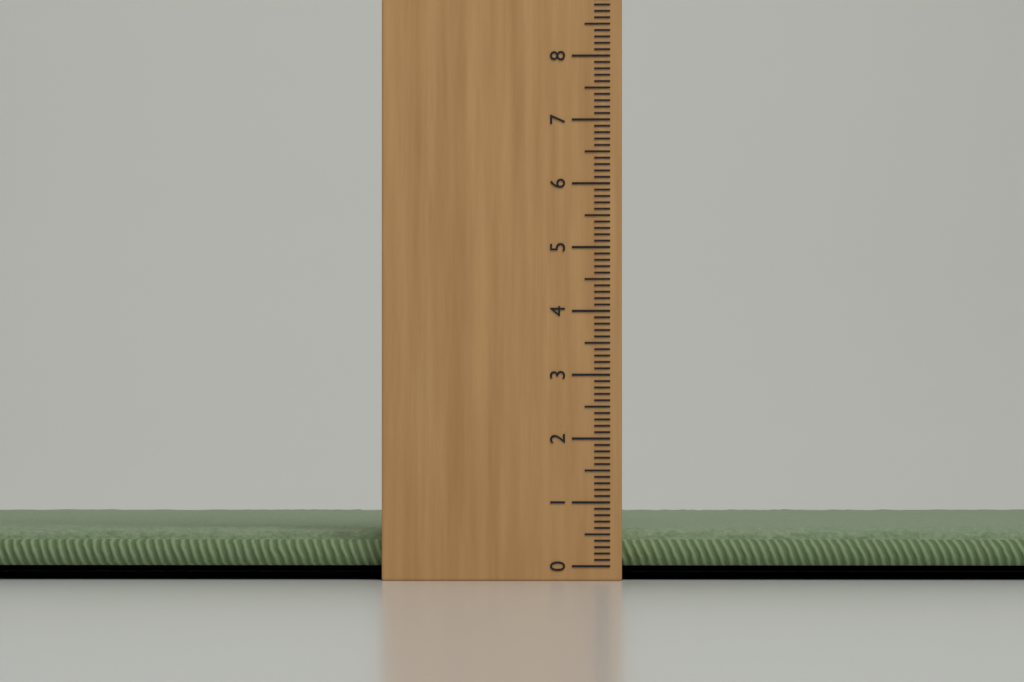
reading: 0.6 cm
